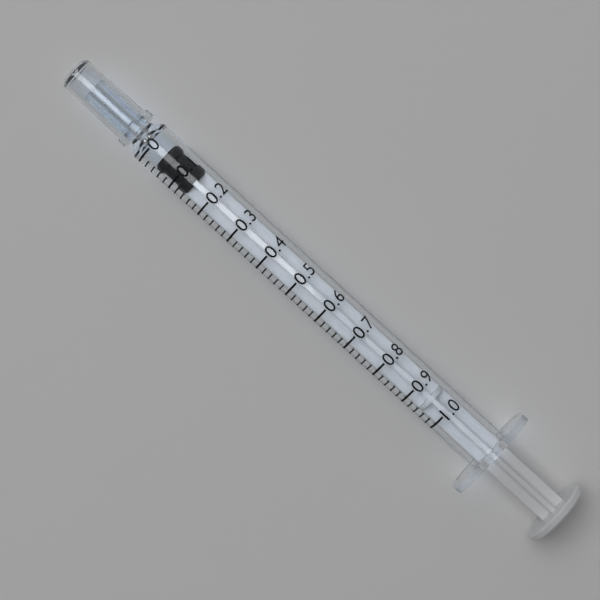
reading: 0.04 (no unit)
